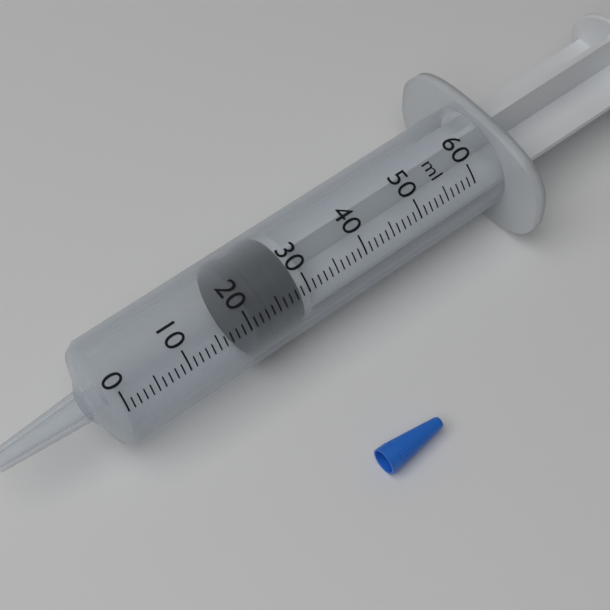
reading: 21 ml
